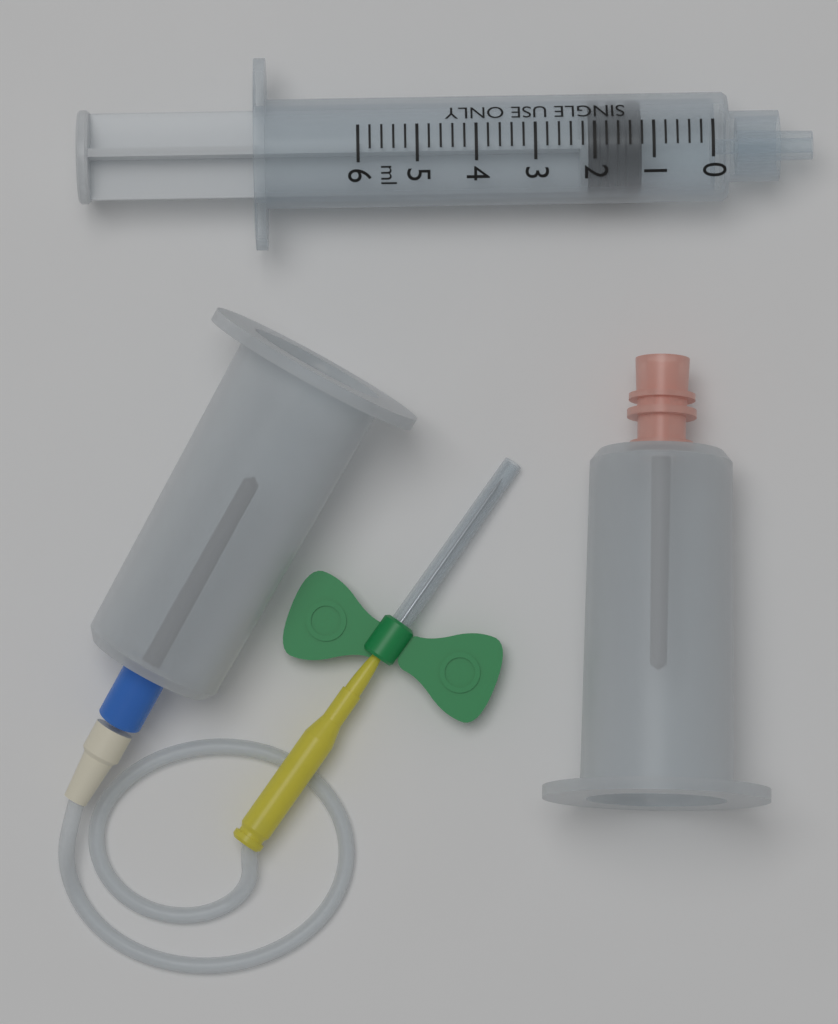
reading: 1.2 ml
